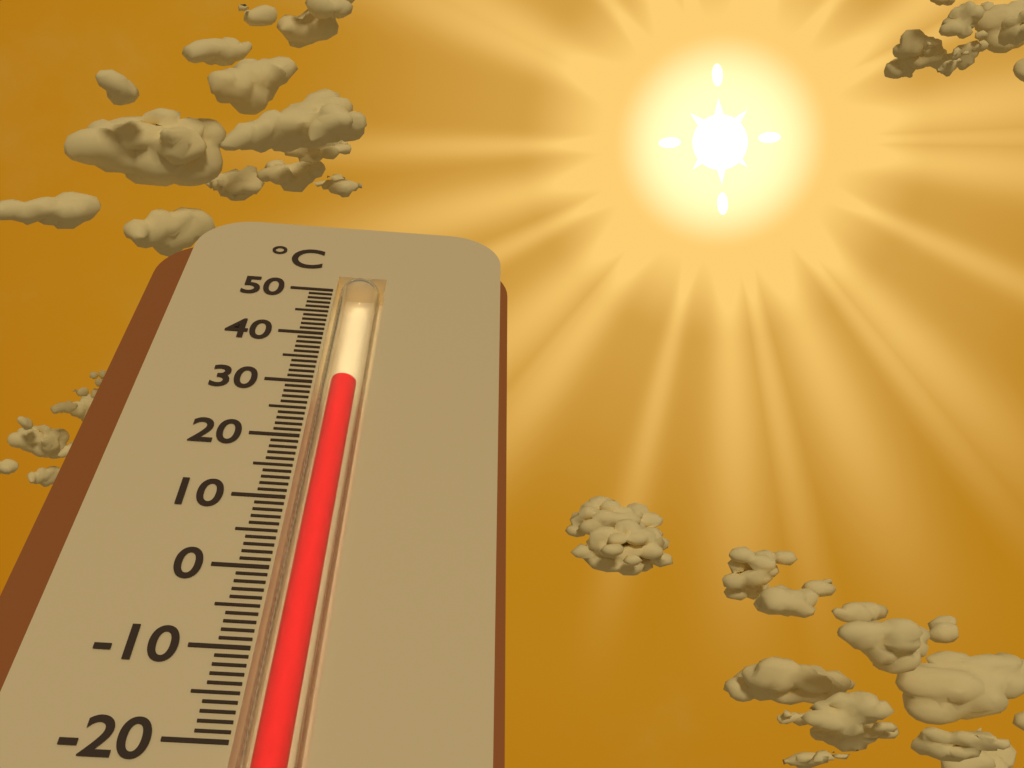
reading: 31 °C
